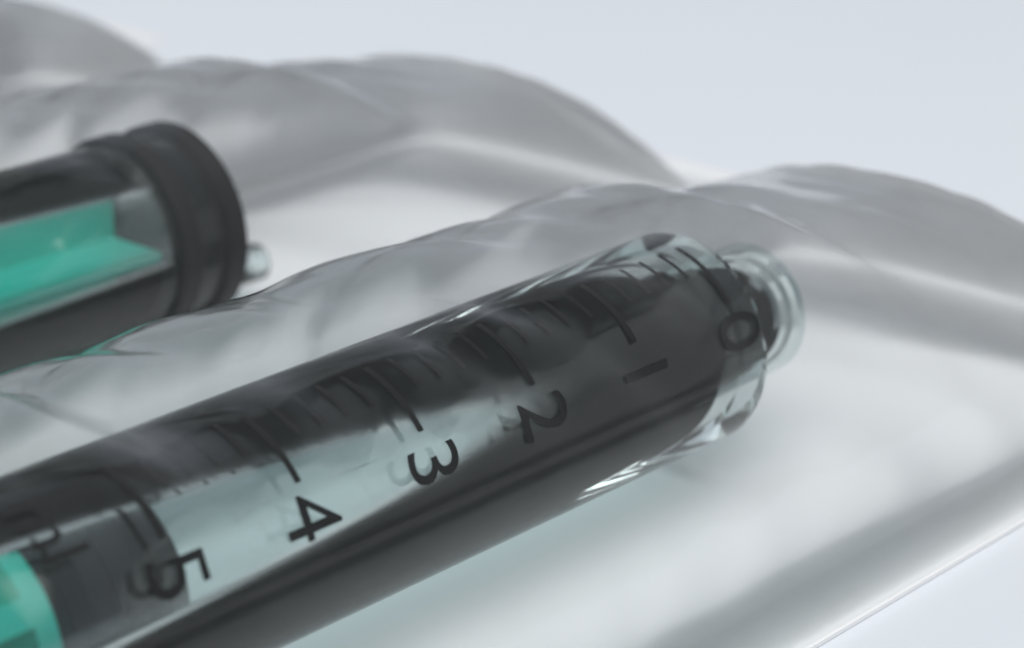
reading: 4.8 ml
